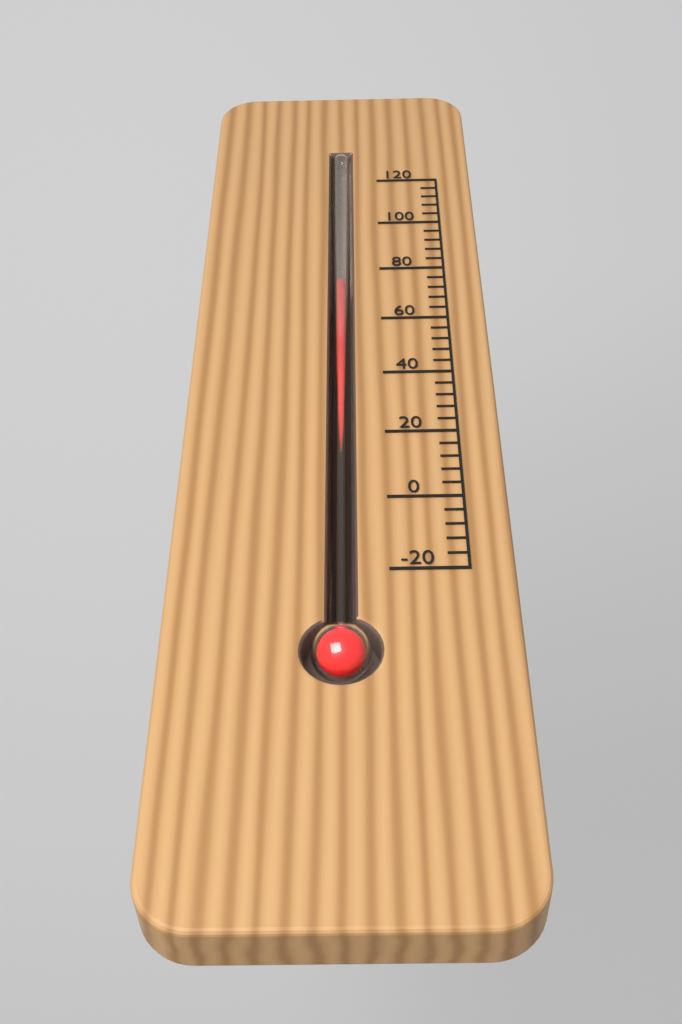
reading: 76 (no unit)
